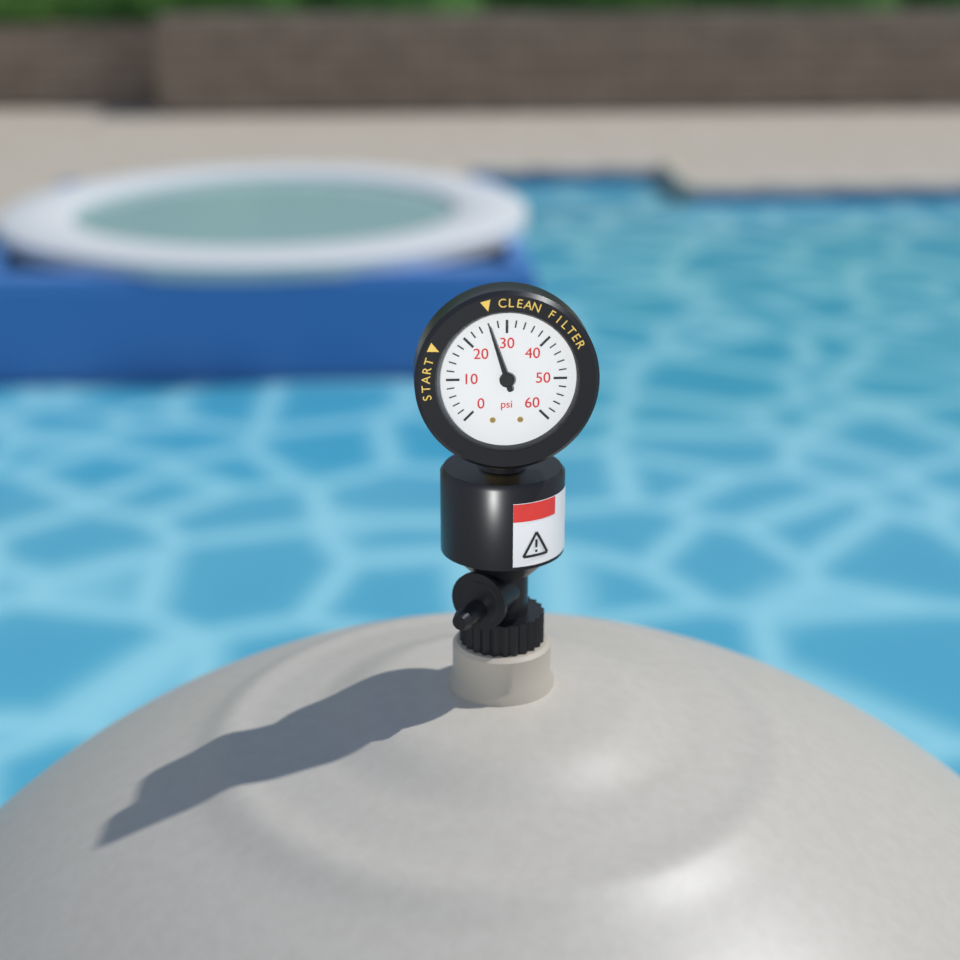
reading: 26 psi
